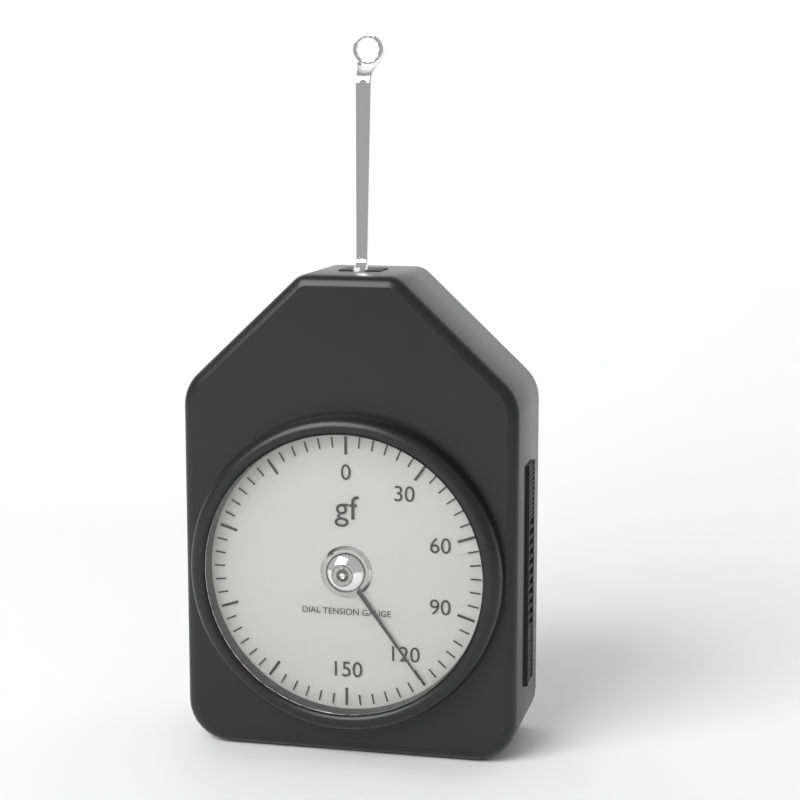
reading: 120 gf
